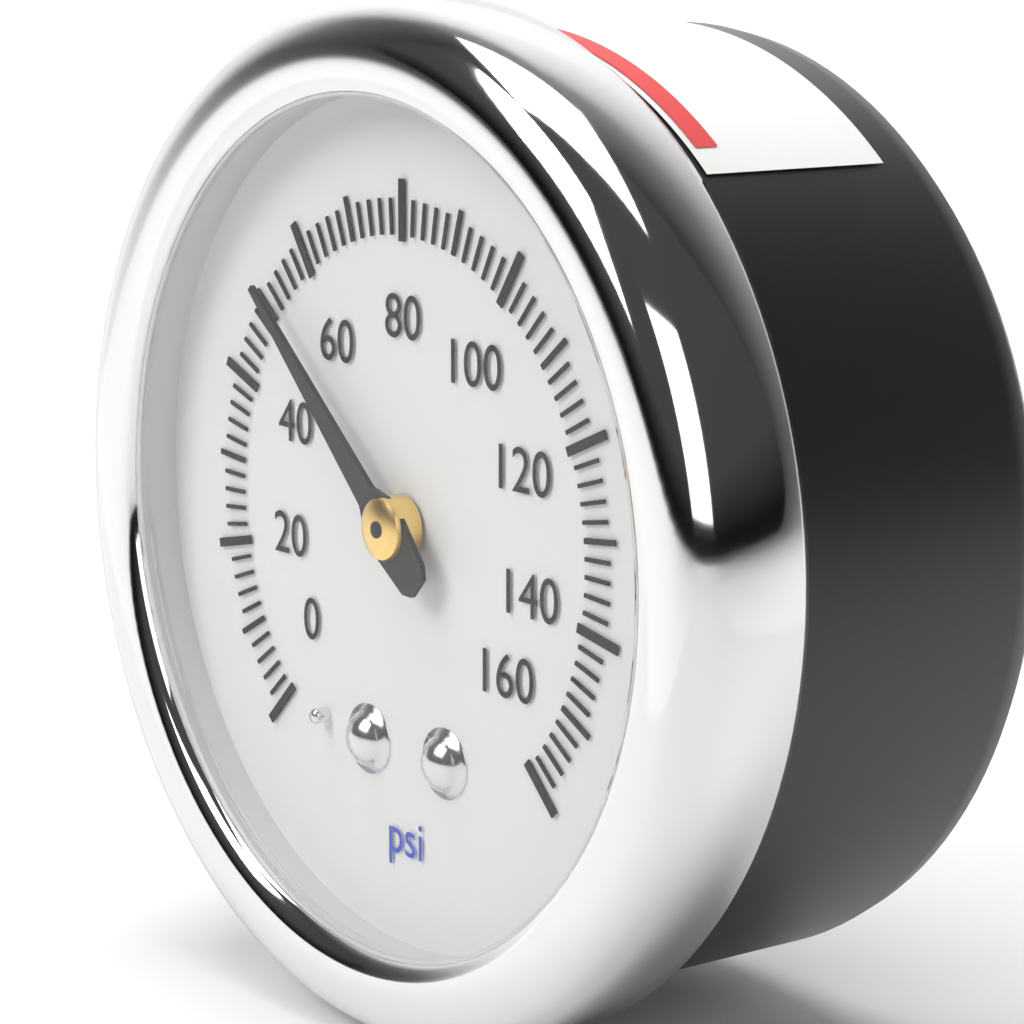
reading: 52 psi
